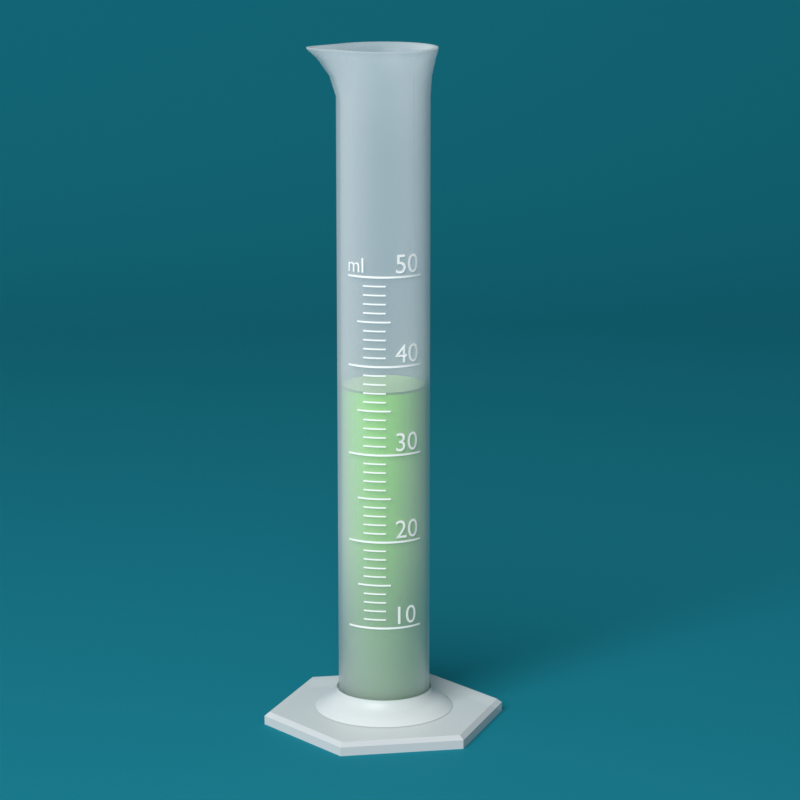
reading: 37 ml
